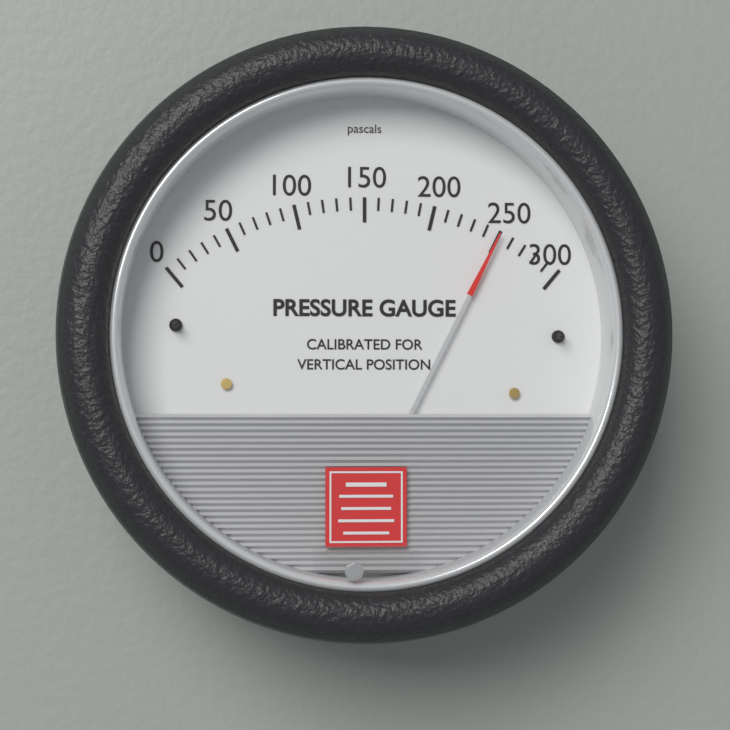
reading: 250 Pa
